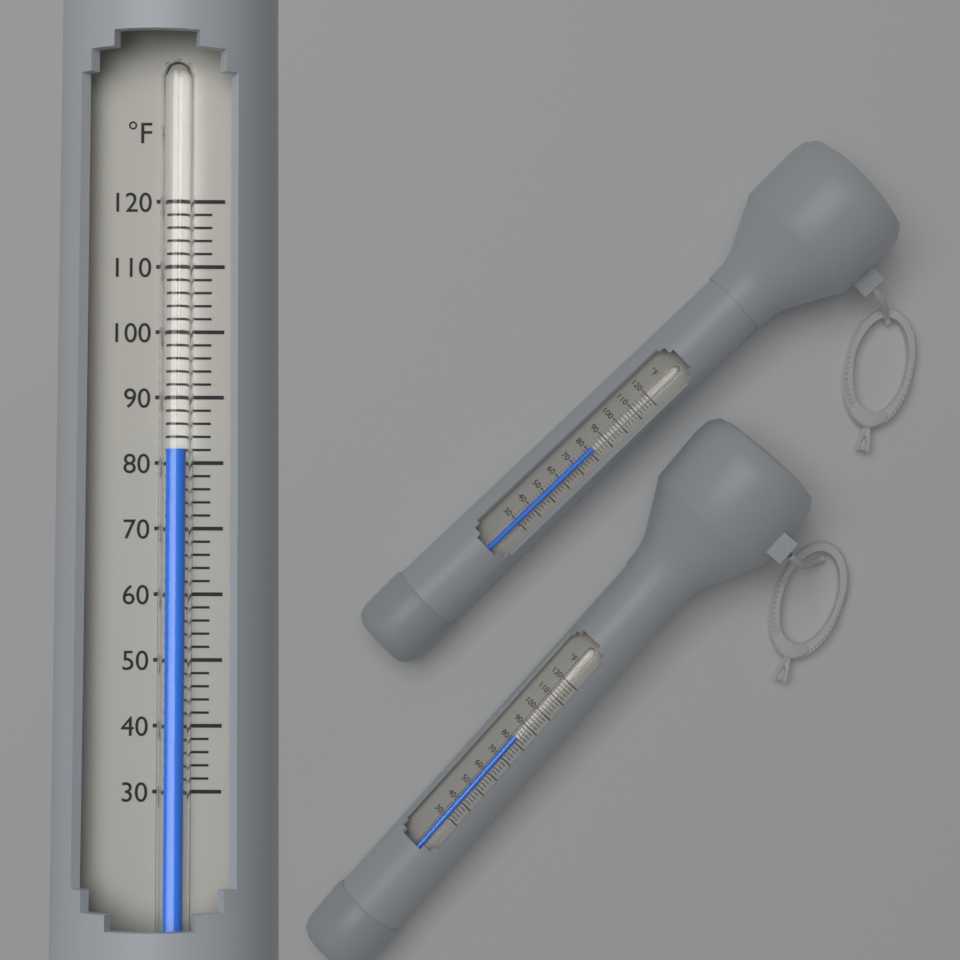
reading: 82 °F
